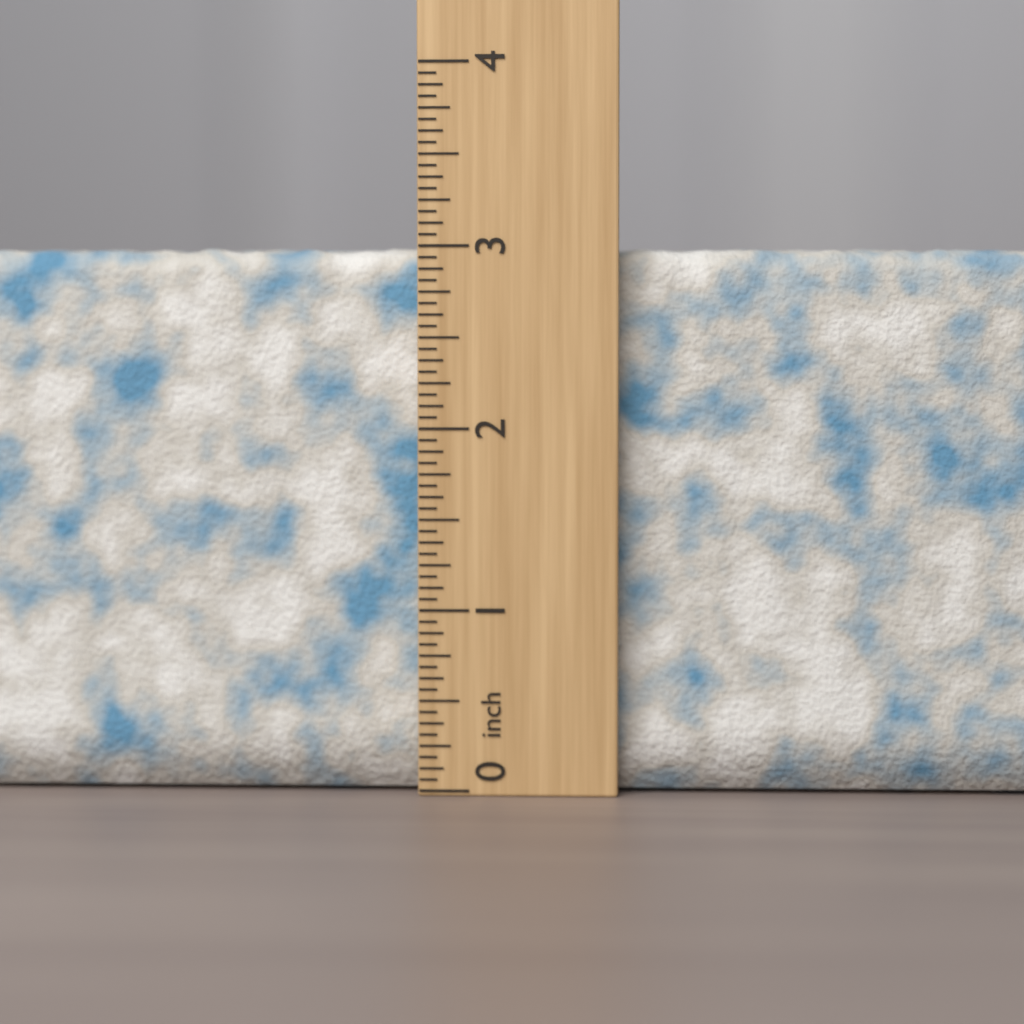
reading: 3.0000 inch
